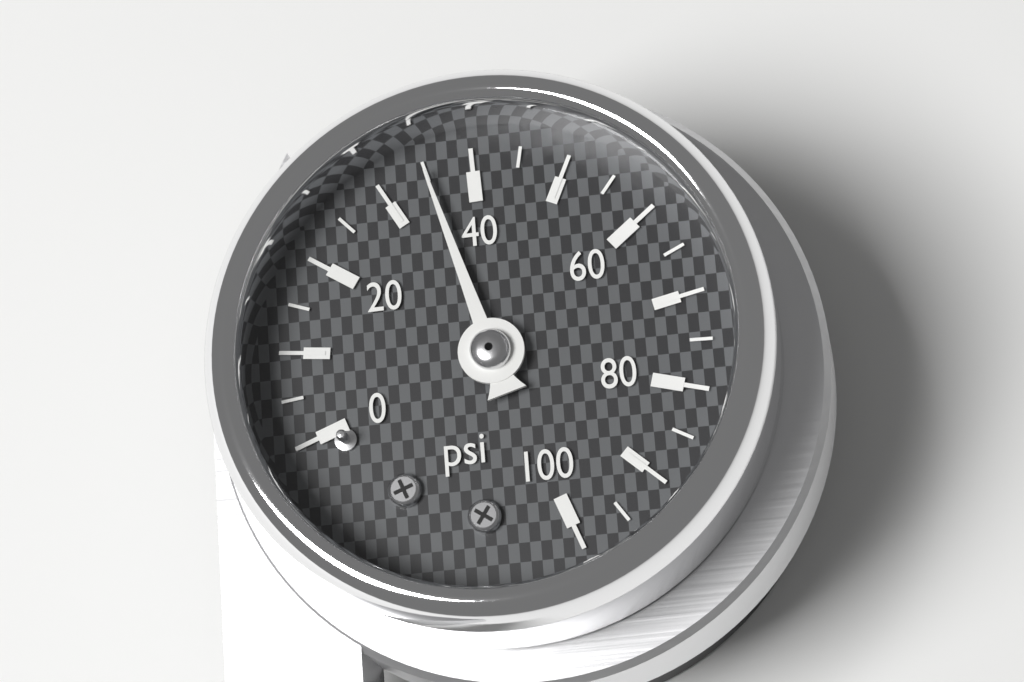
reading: 35 psi
